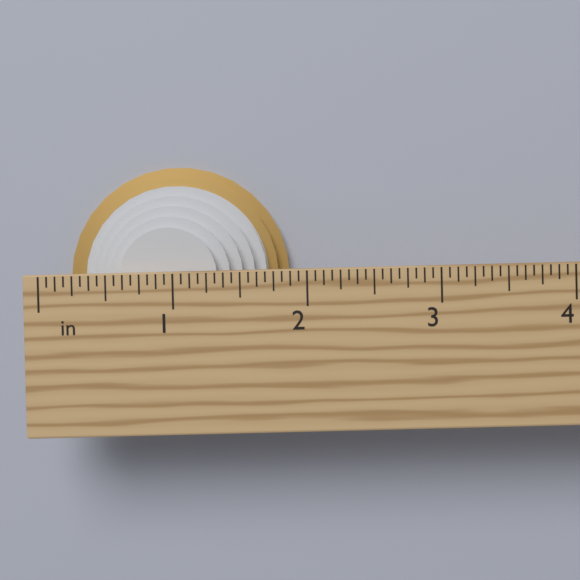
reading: 1.8750 in
